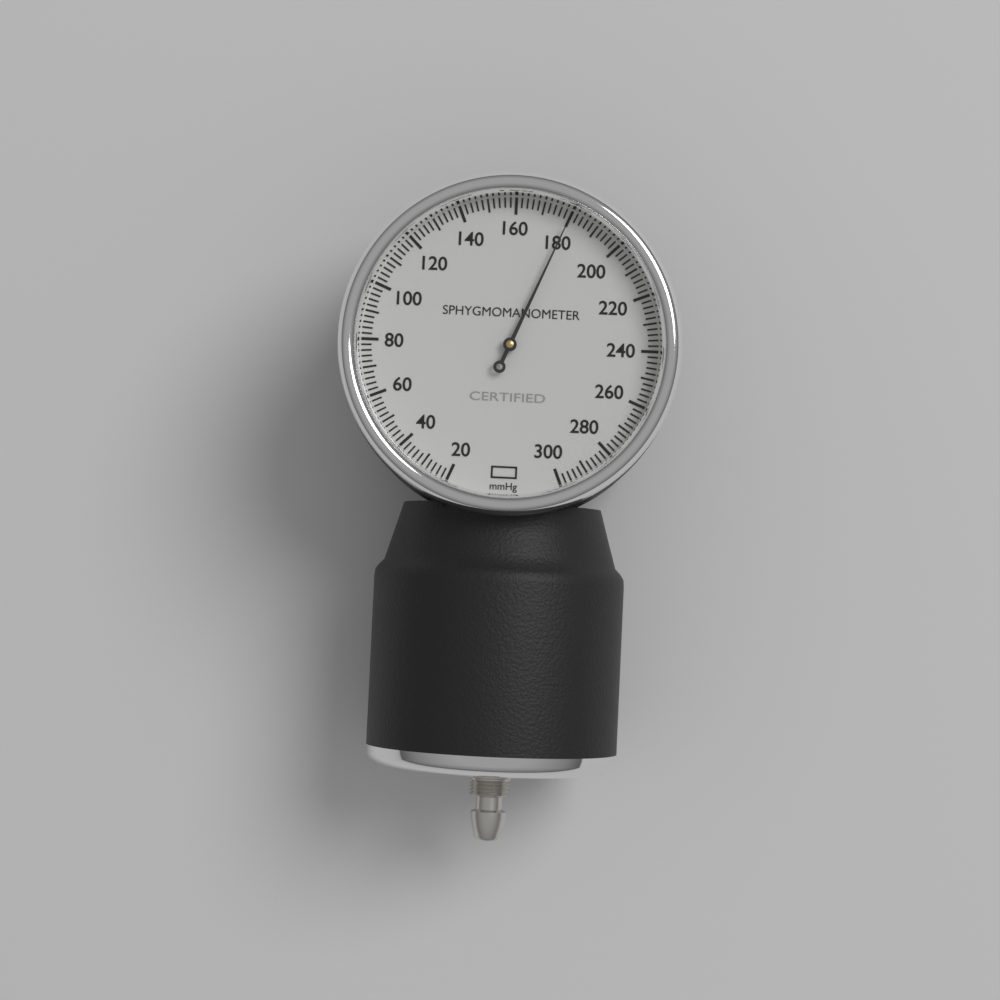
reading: 180 mmHg
